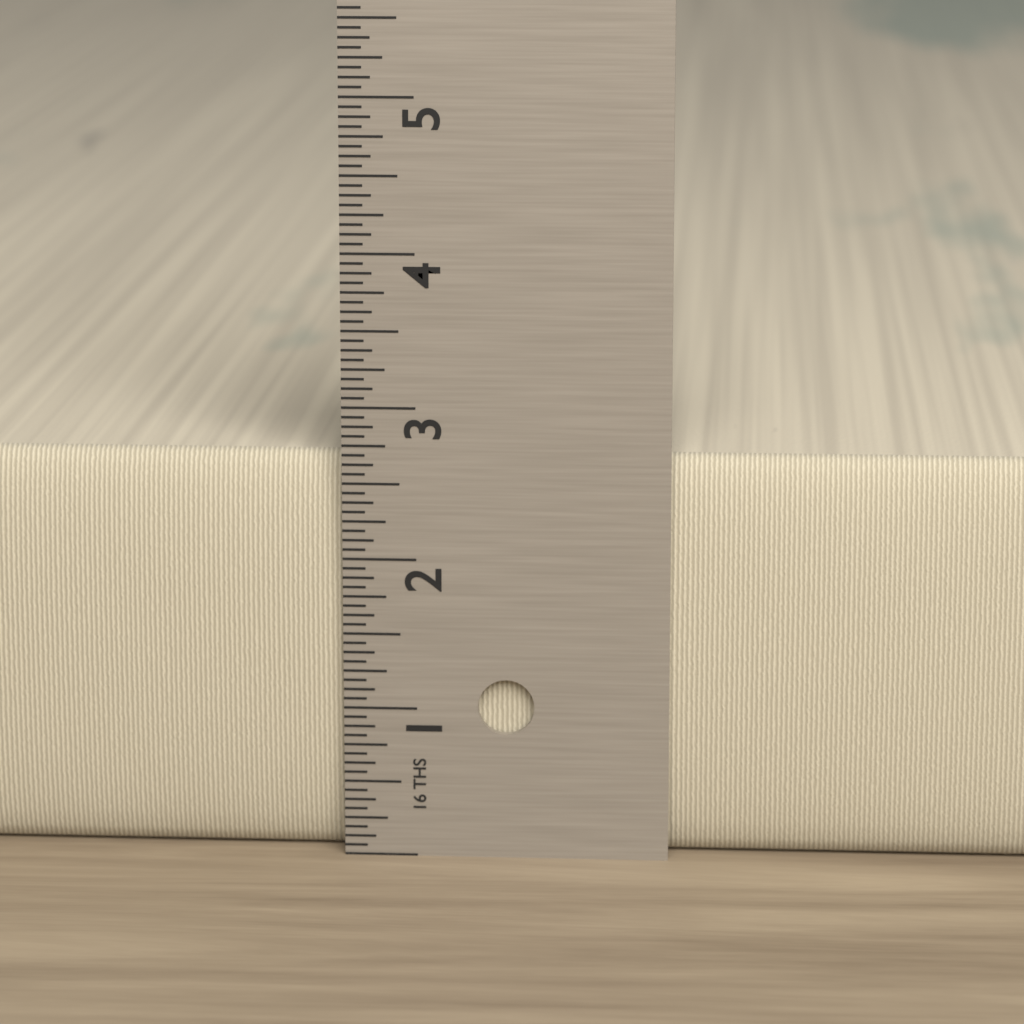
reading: 2.6875 in
